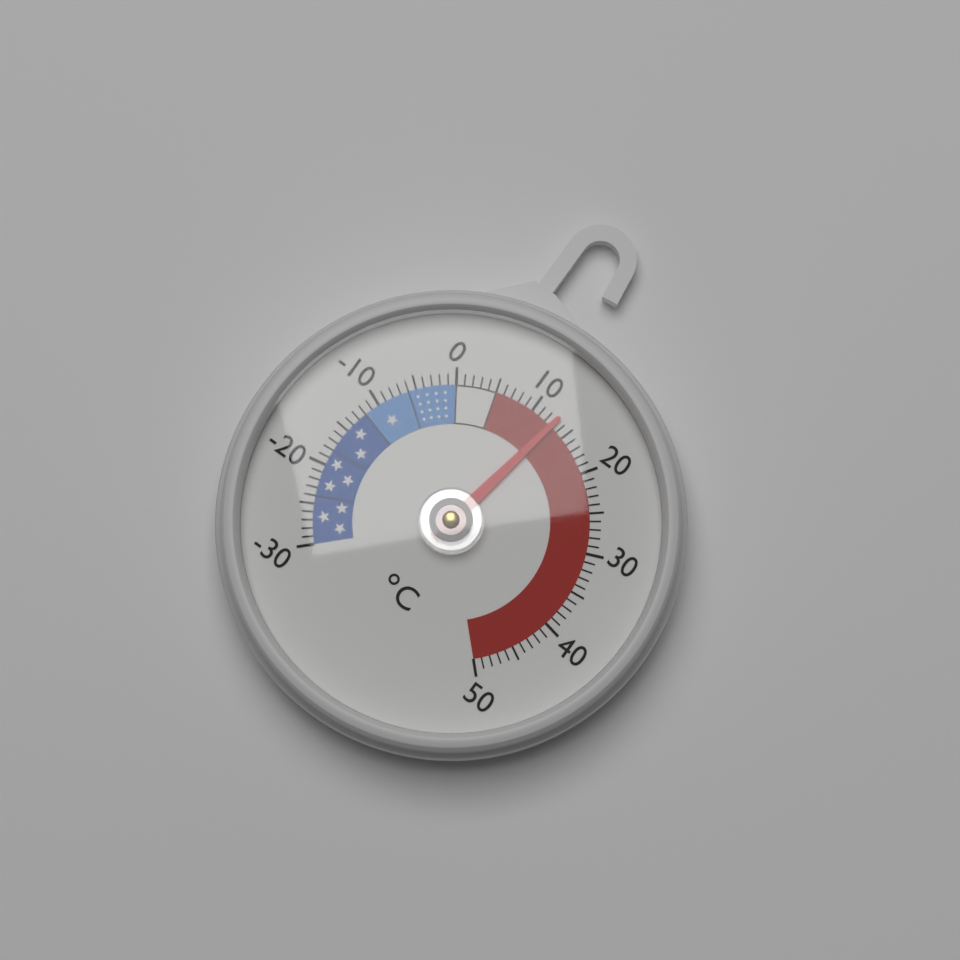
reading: 13 °C
